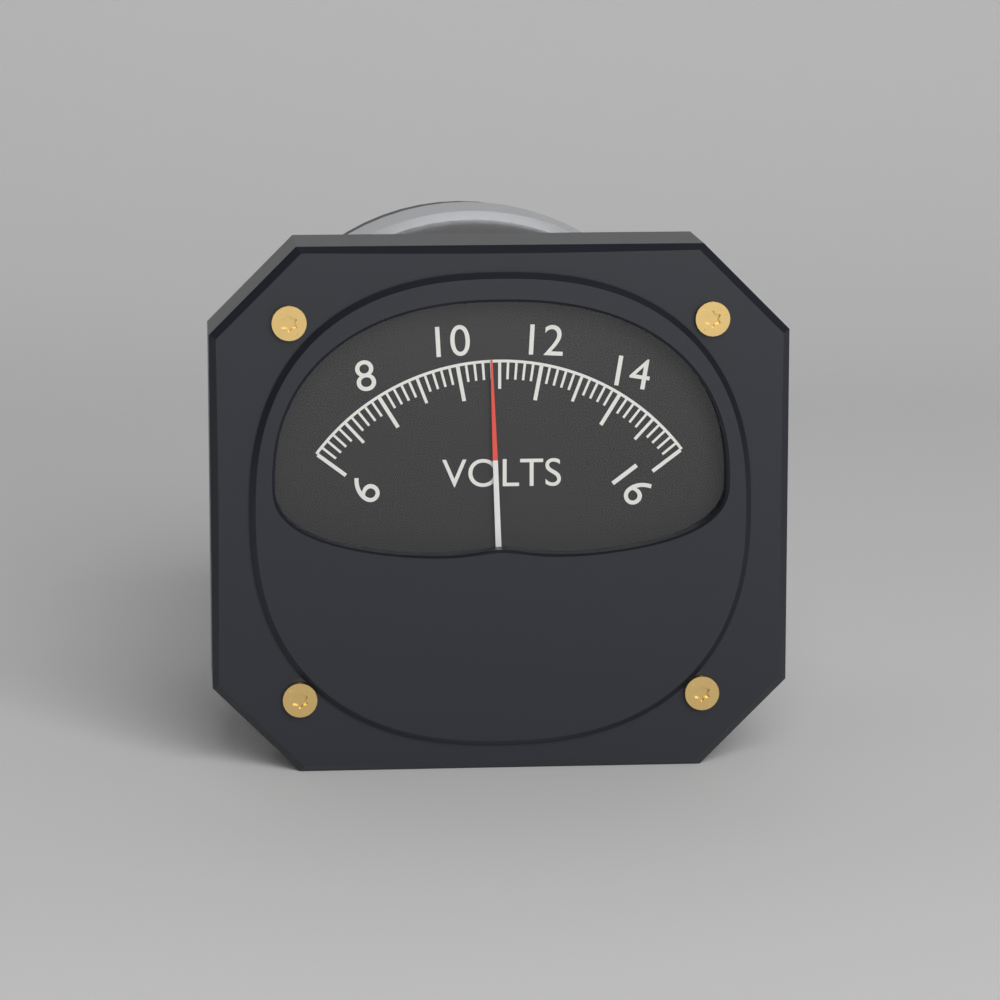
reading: 10.8 V
